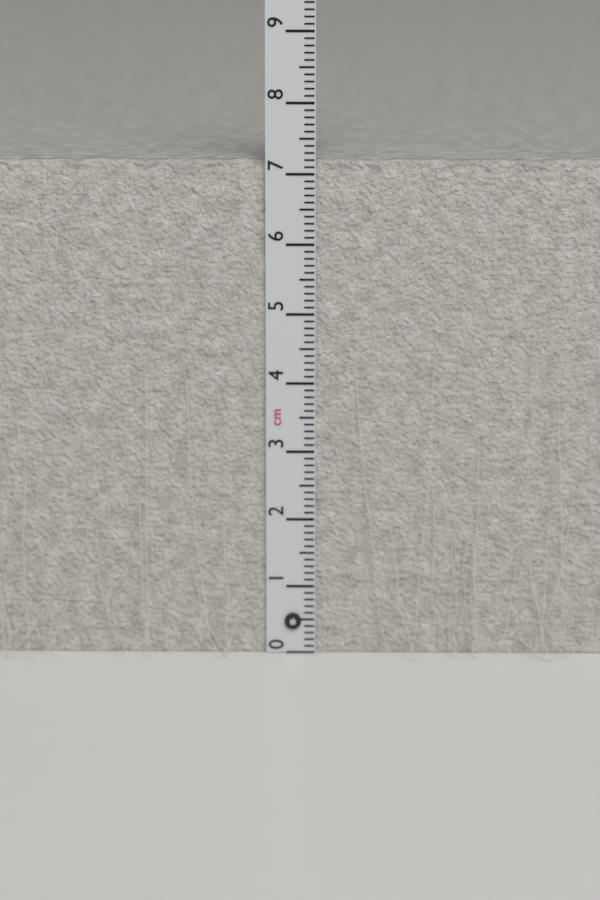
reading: 7.2 cm
